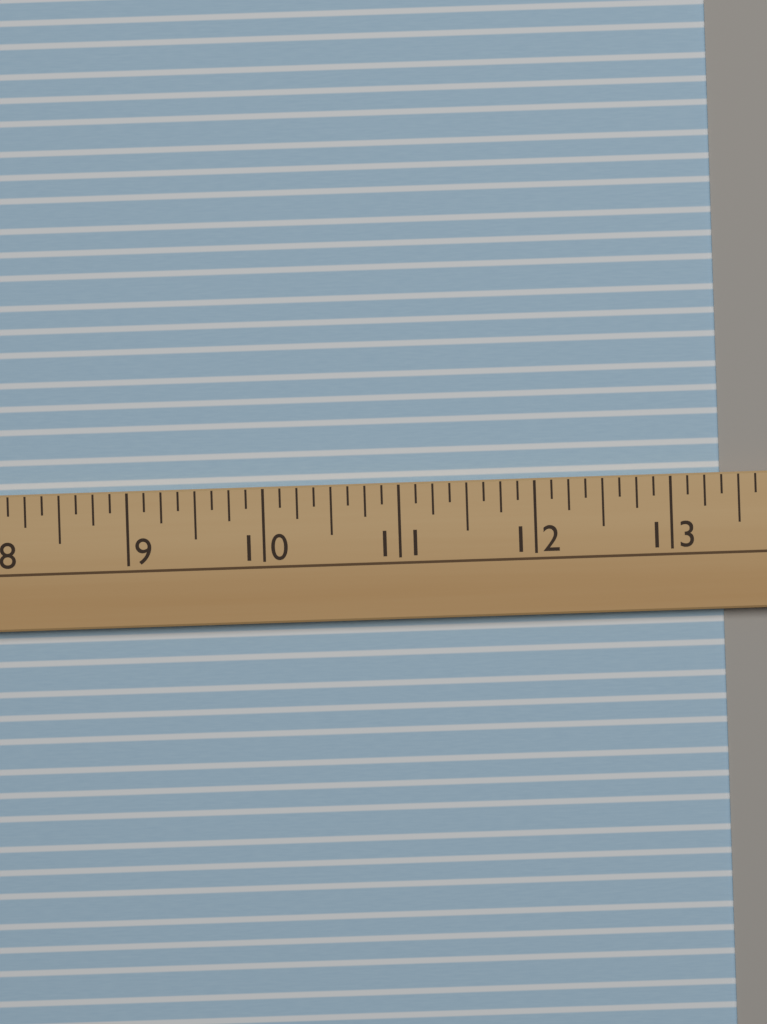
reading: 13.375 (no unit)
